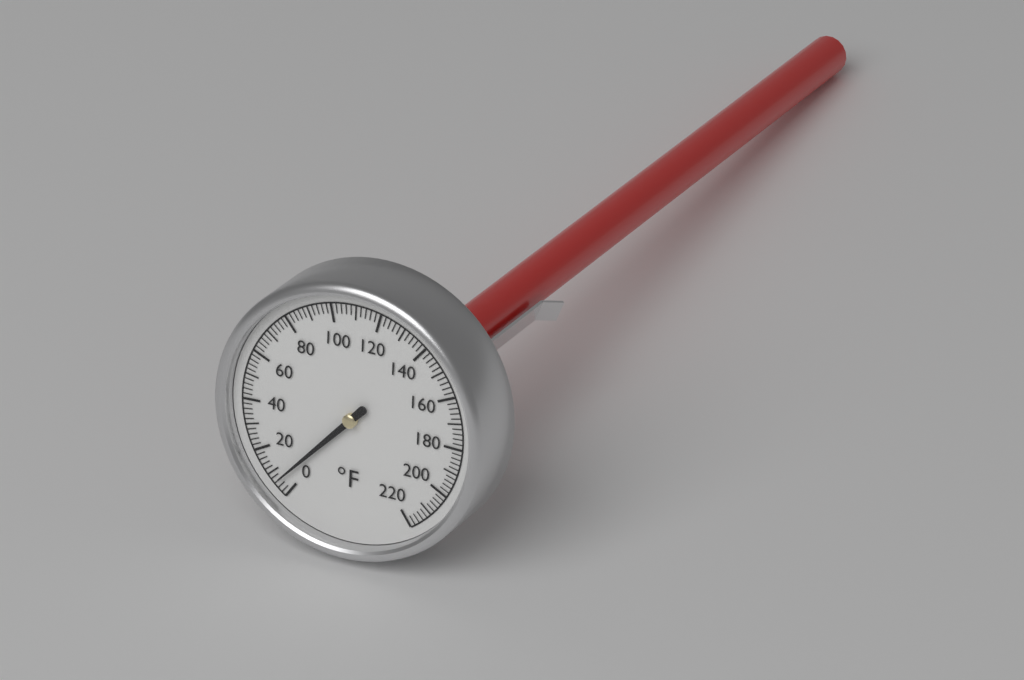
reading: 6 °F
